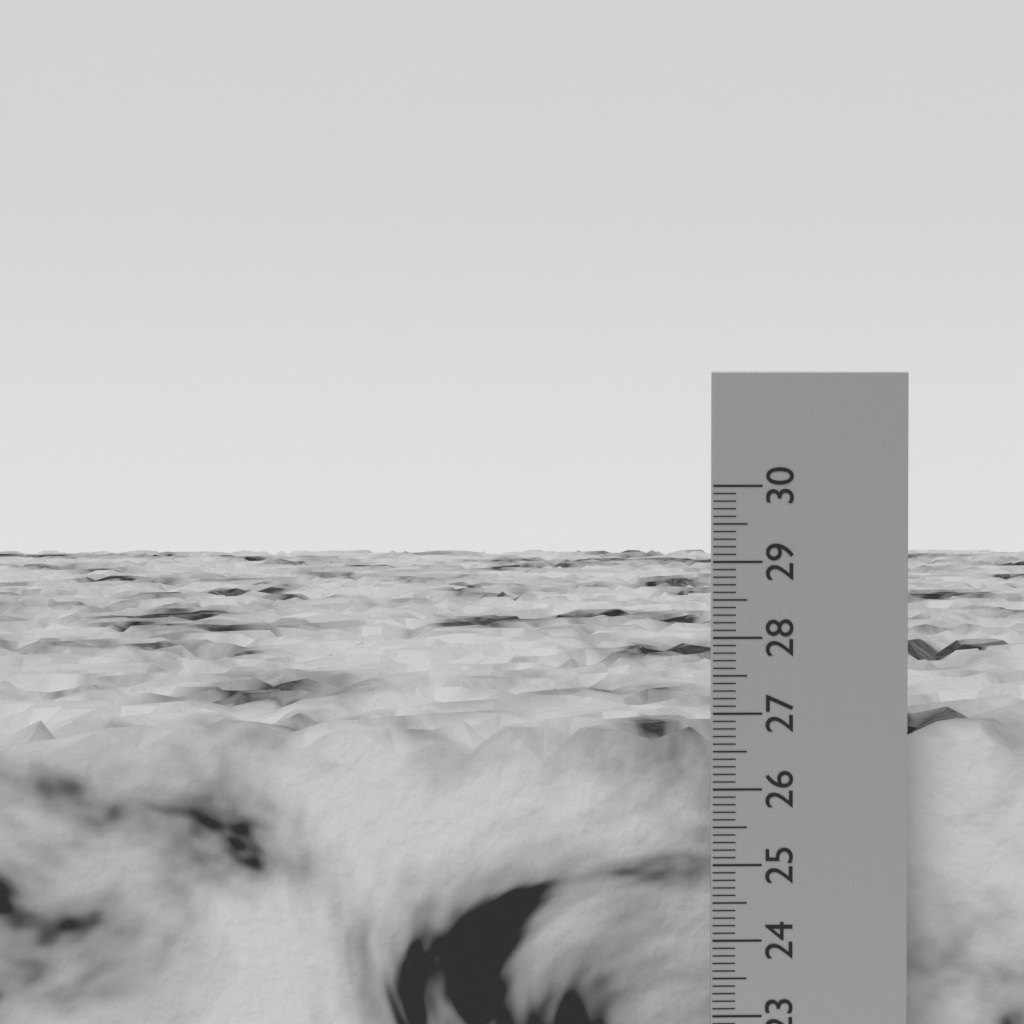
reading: 26.7 cm
